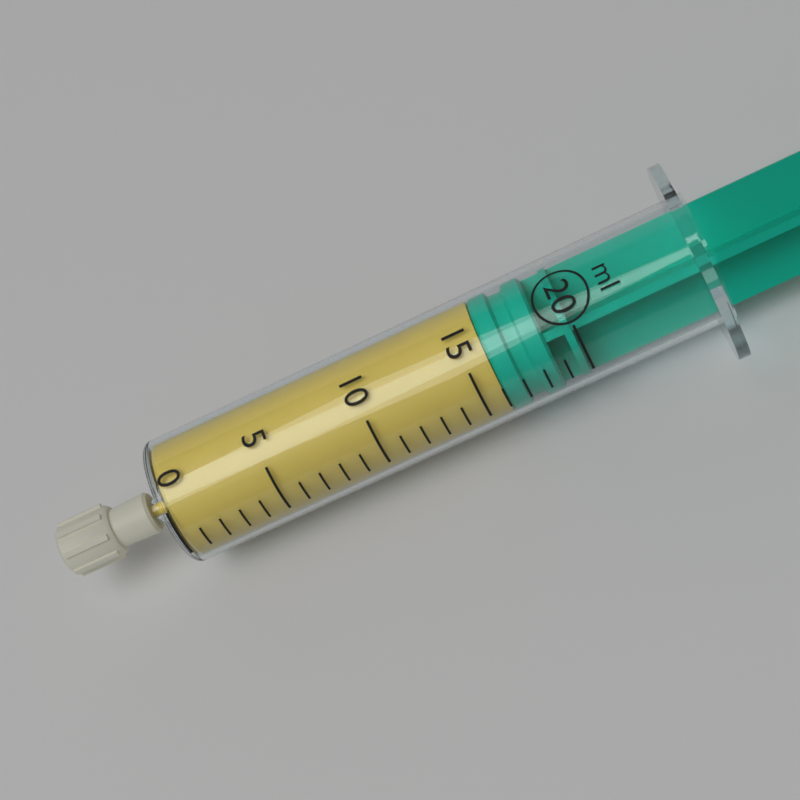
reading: 16 ml
